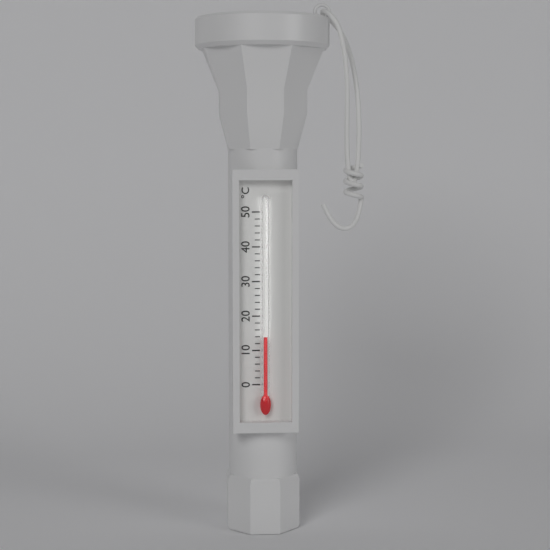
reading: 14 °C
